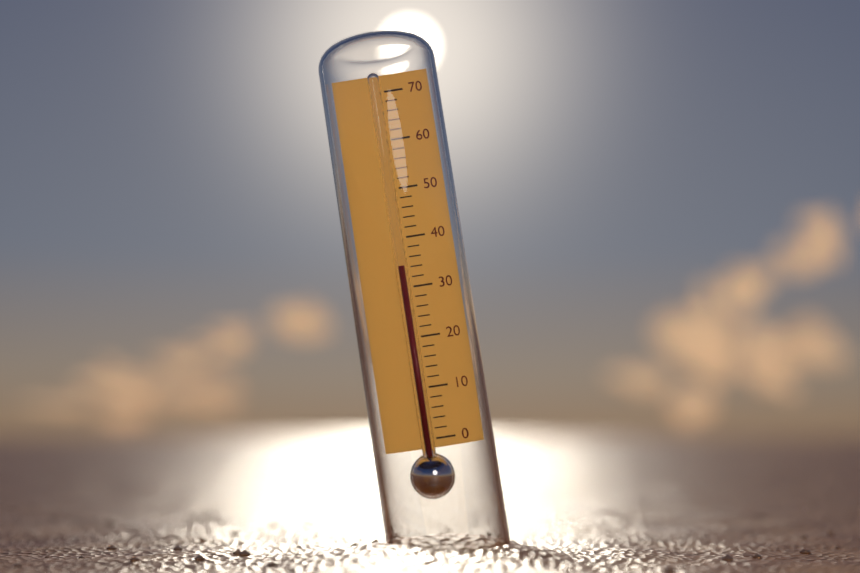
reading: 34 (no unit)
